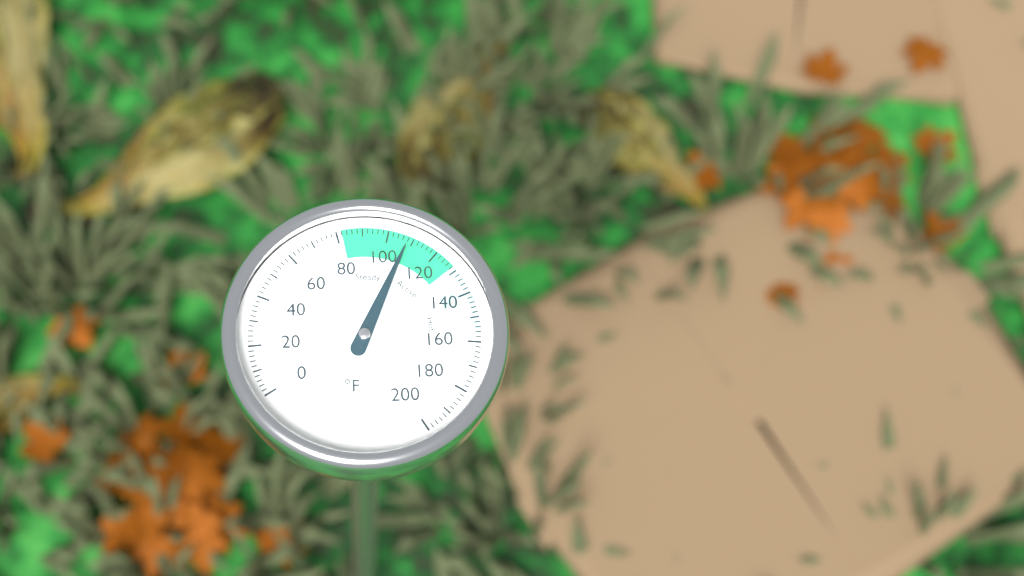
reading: 108 °F
